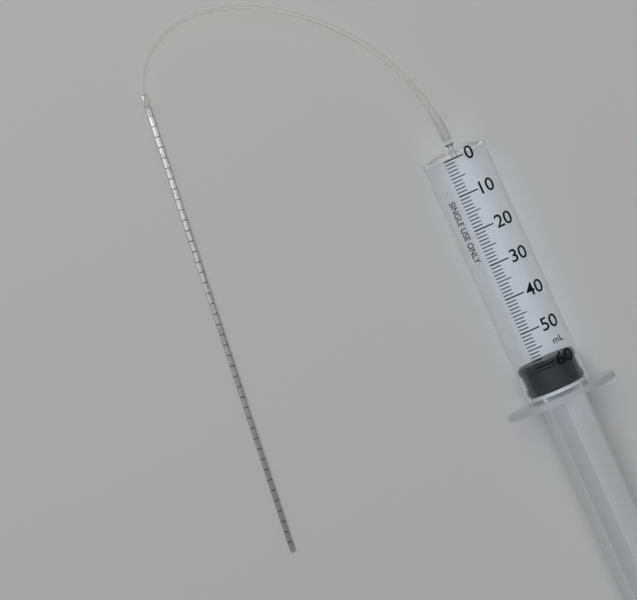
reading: 59 ml
